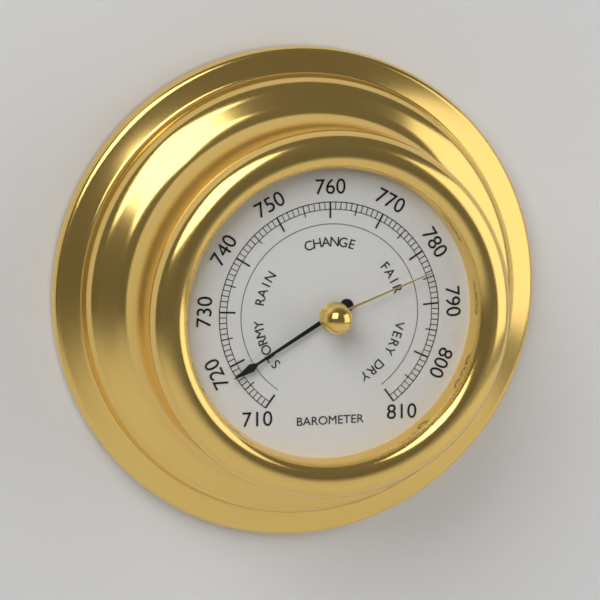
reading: 718 (no unit)
